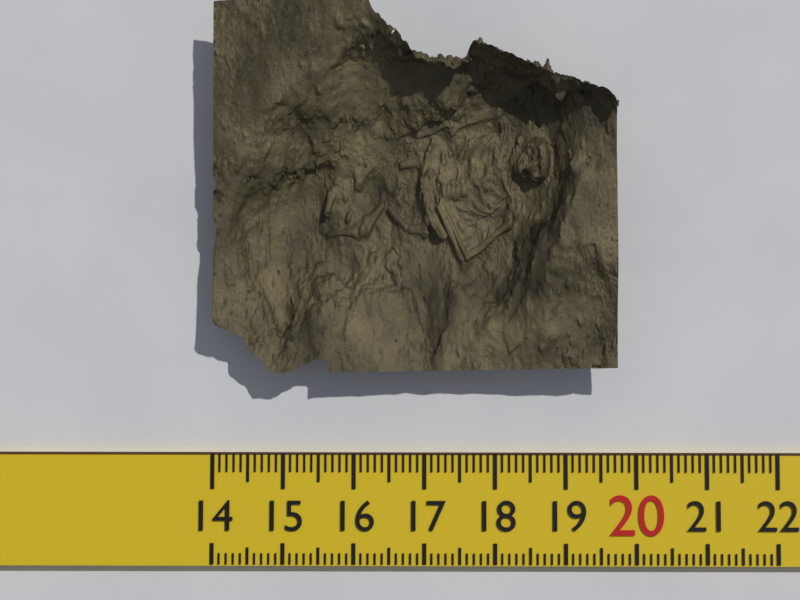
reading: 19.7 (no unit)
